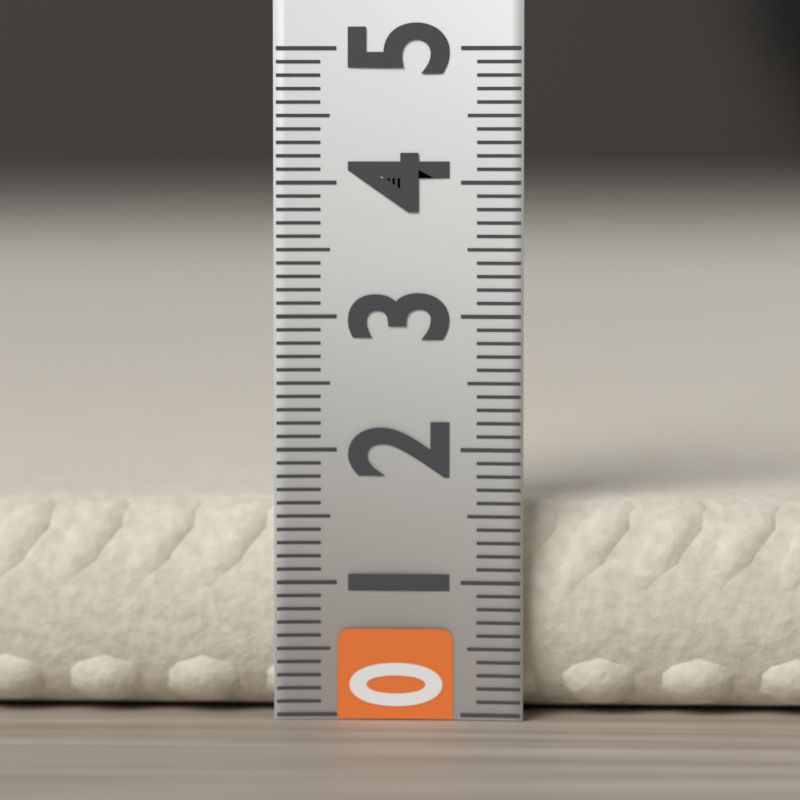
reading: 1.6 (no unit)
